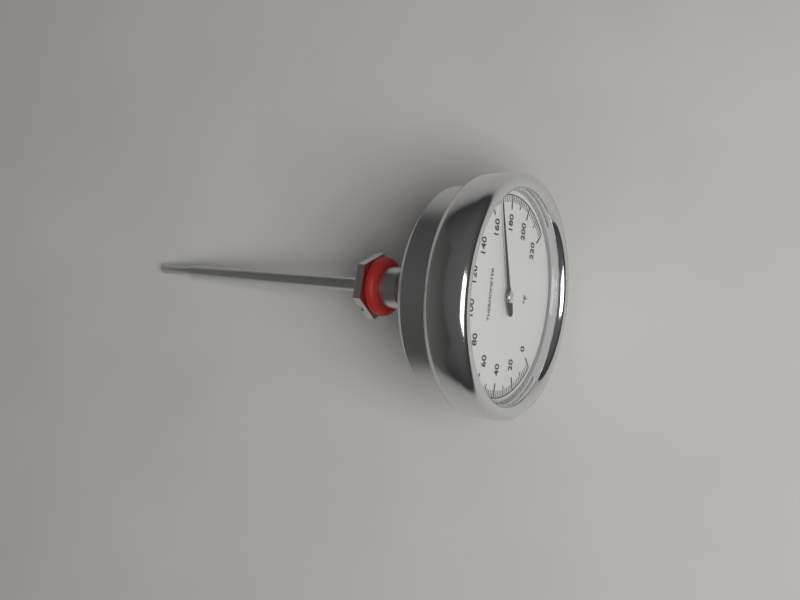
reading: 166 °F
